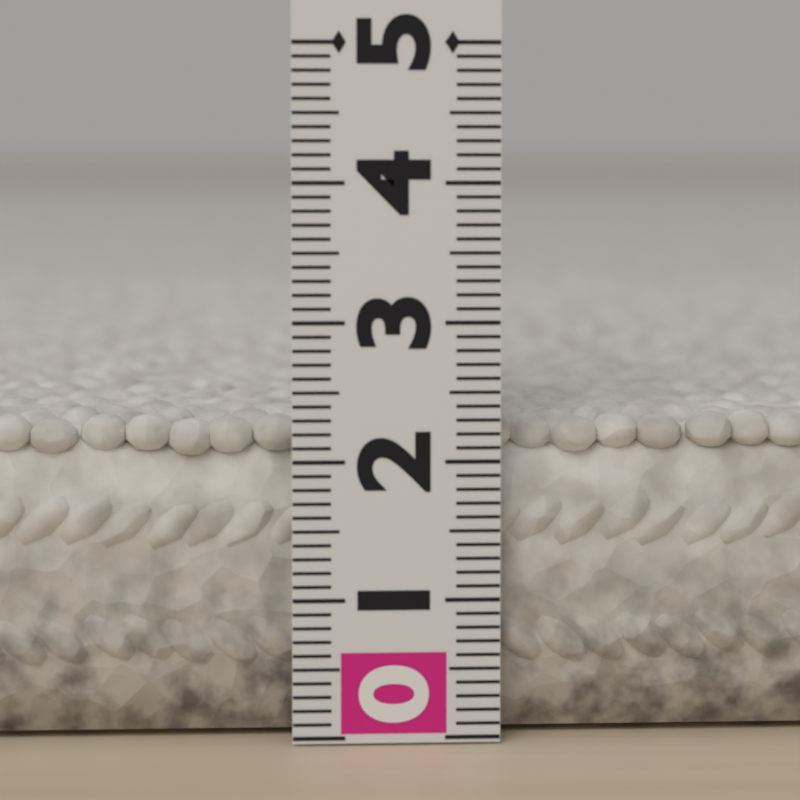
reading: 2.3 (no unit)
